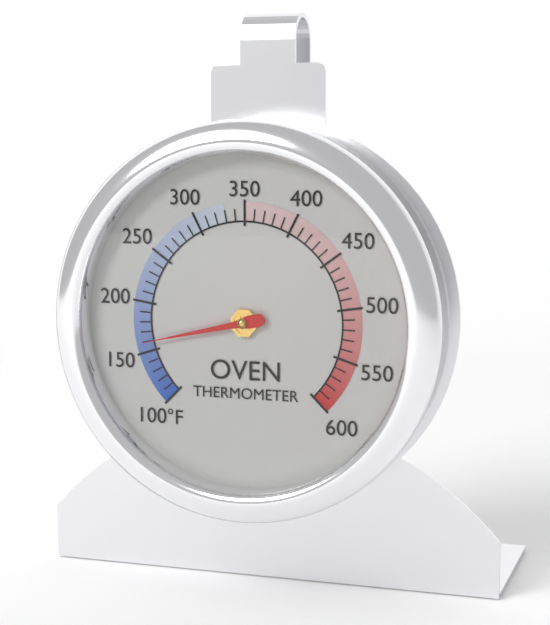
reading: 160 °F
